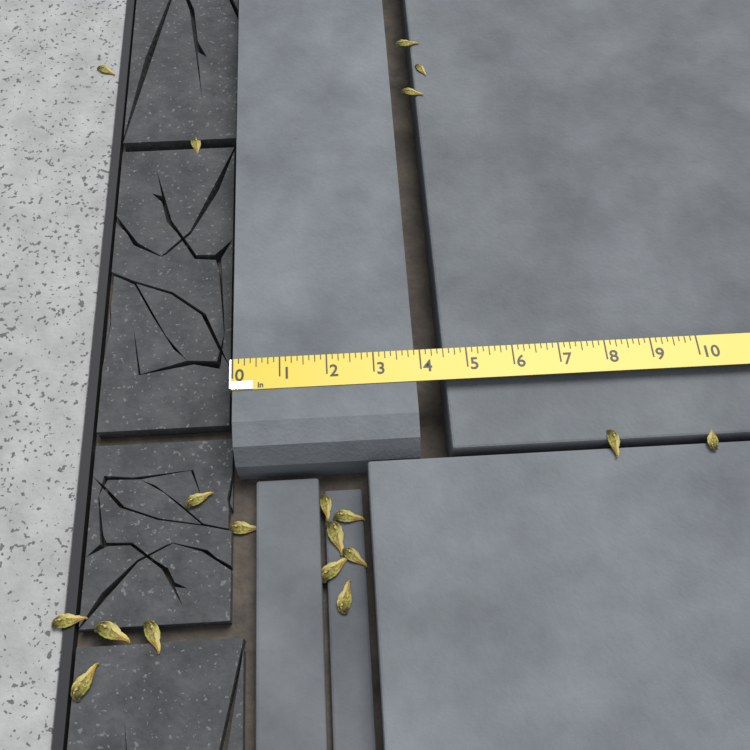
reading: 3.875 in
